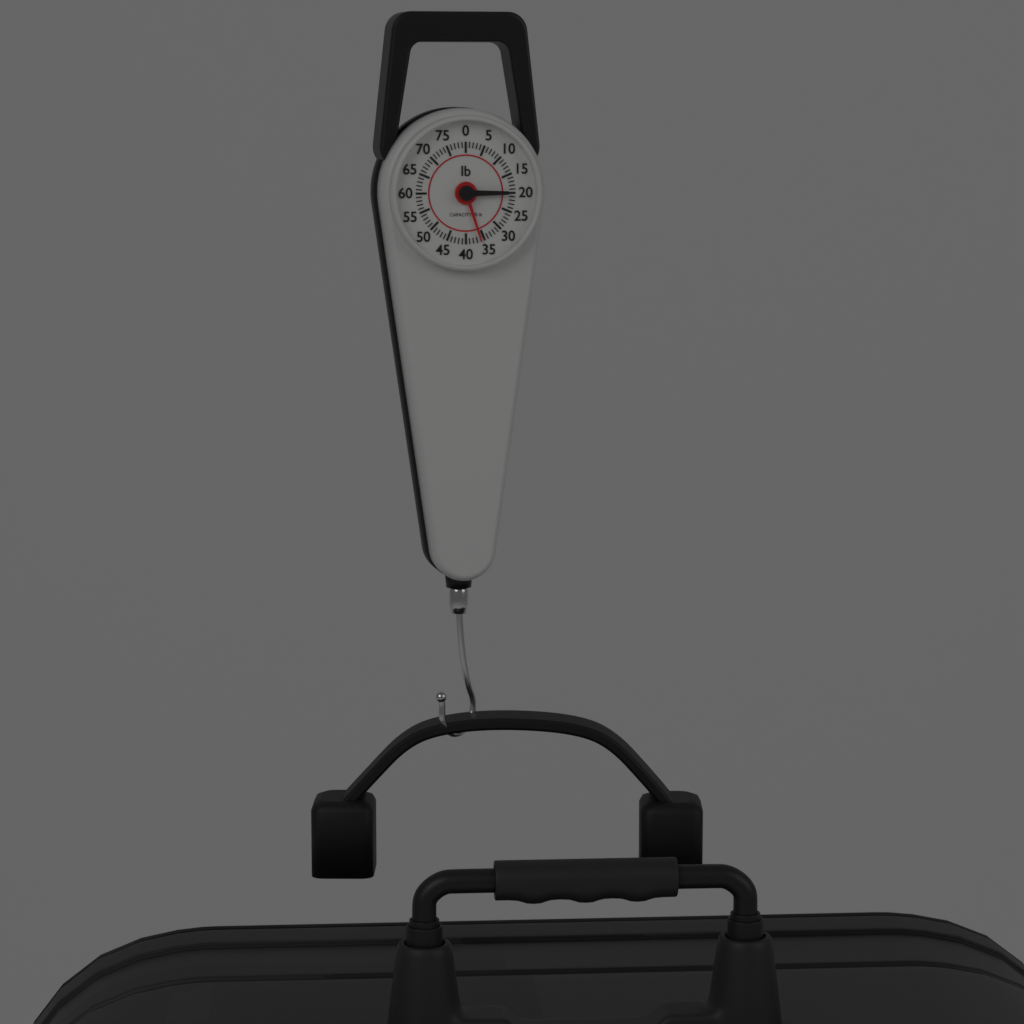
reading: 36 lb
